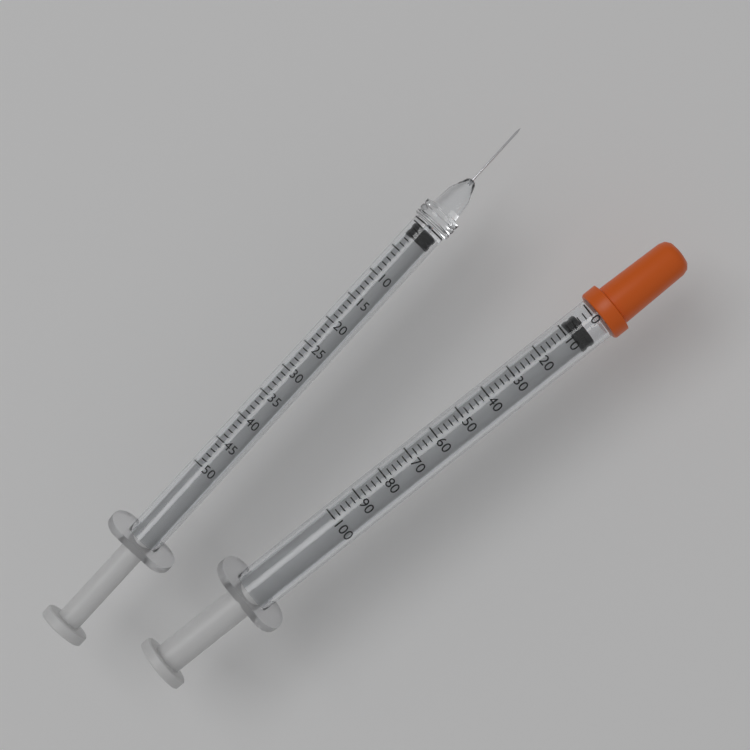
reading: 4 (no unit)
